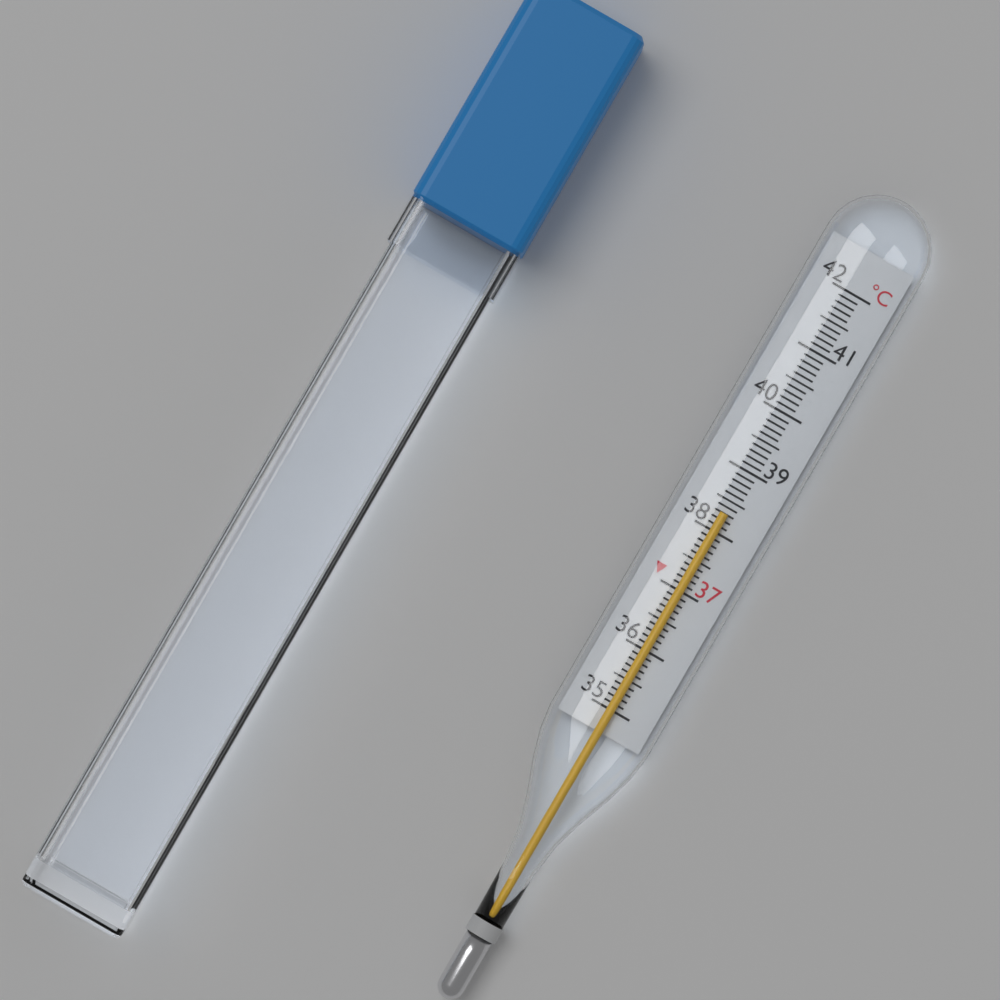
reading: 38.3 °C
